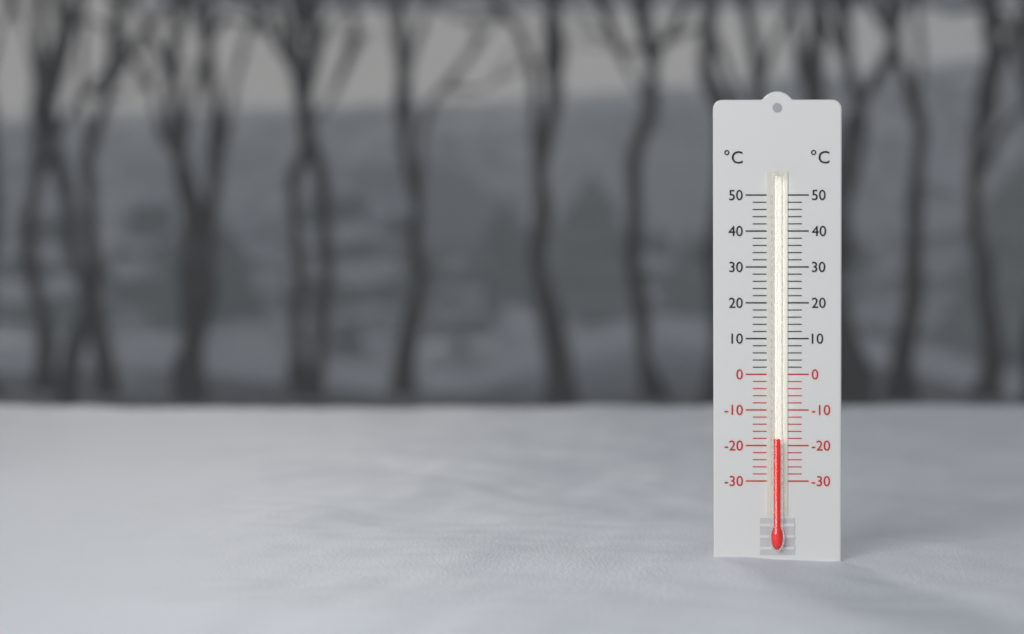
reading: -18 °C
